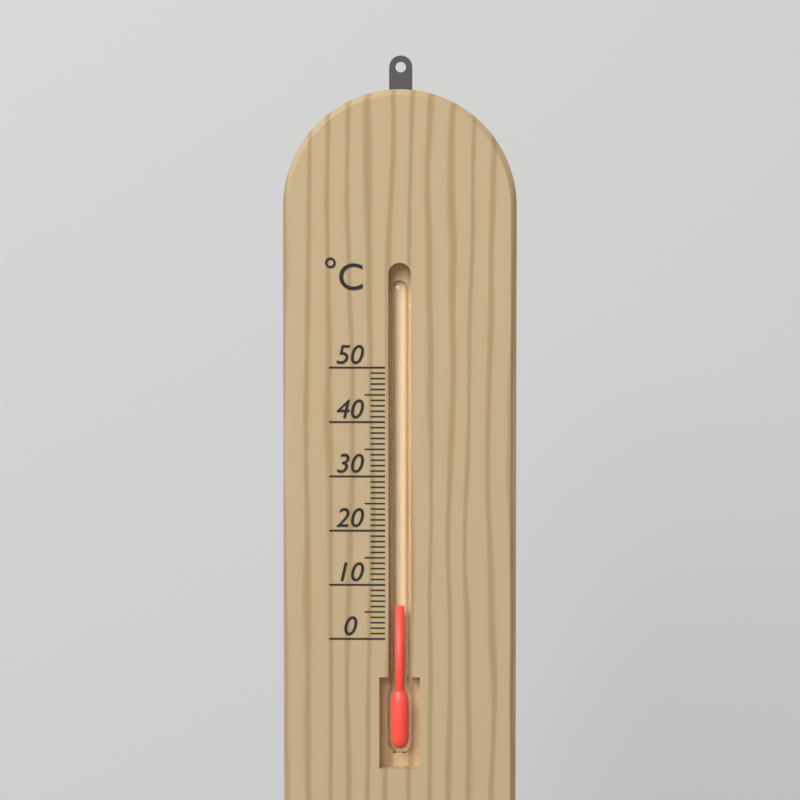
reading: 6 °C
